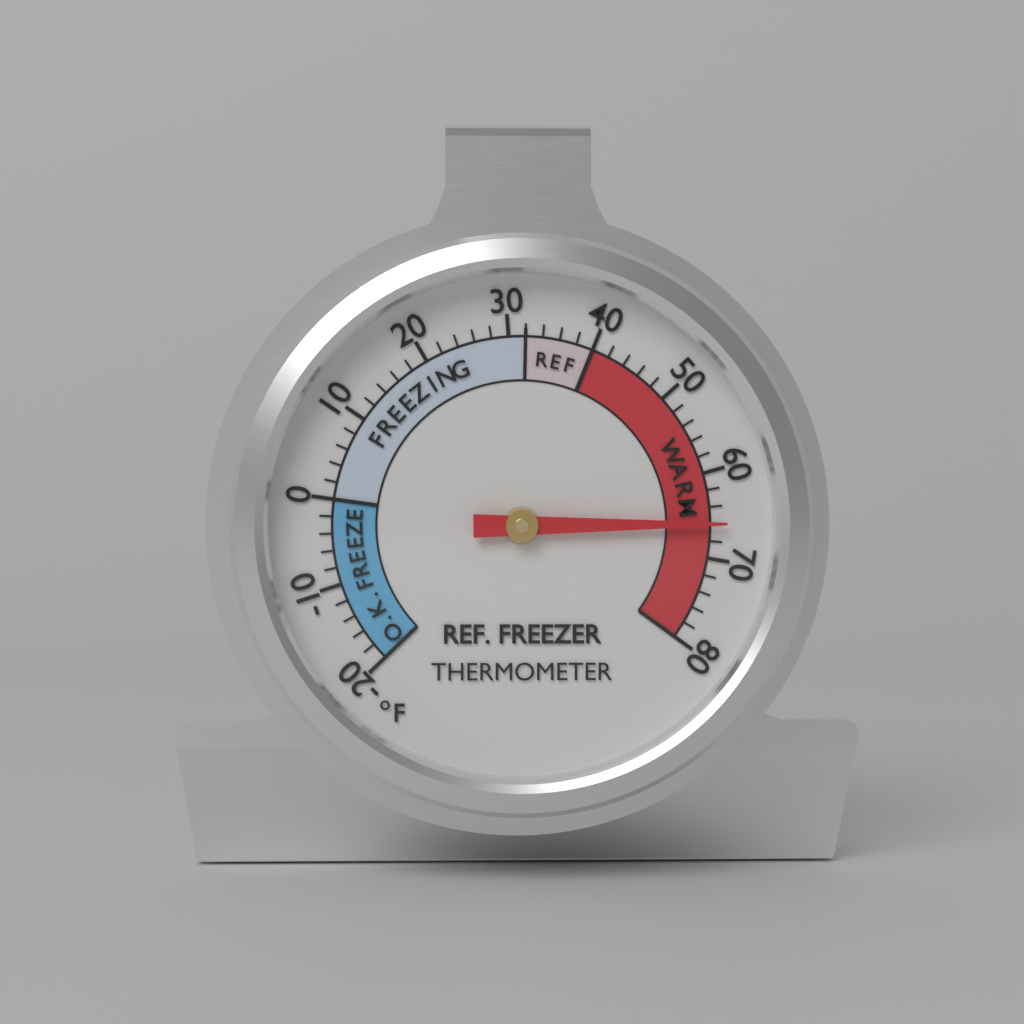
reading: 66 °F
